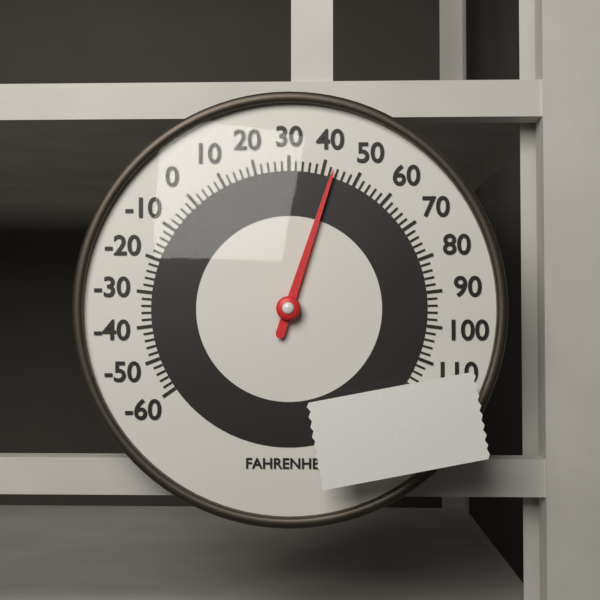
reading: 43 °F
